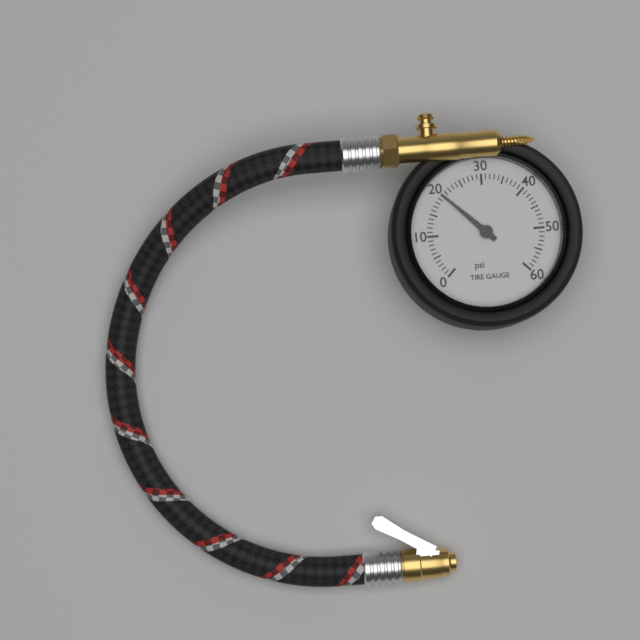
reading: 20 psi
